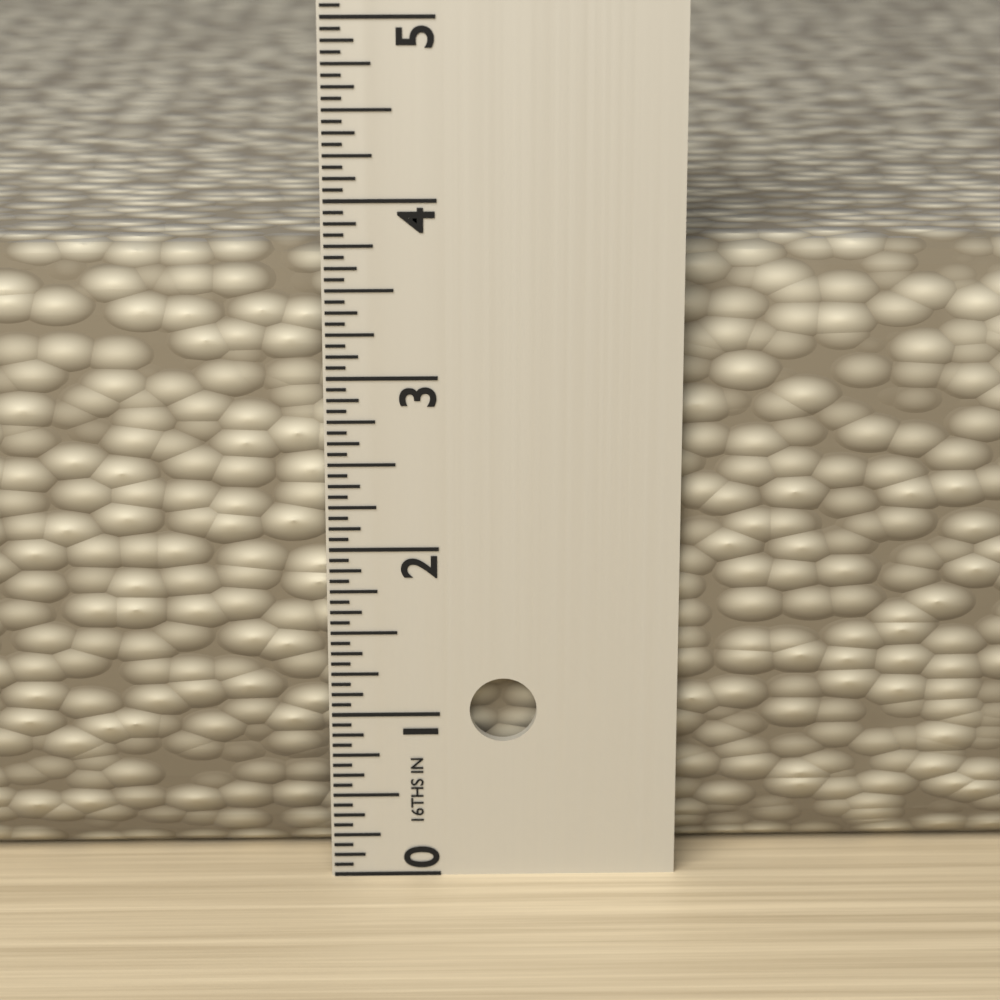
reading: 3.6875 in
